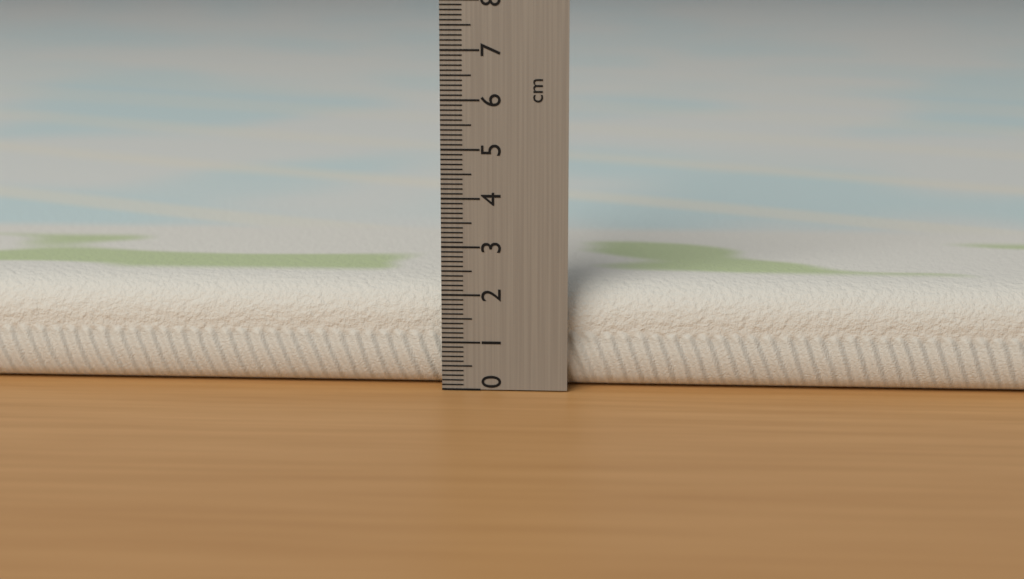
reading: 2.2 cm
